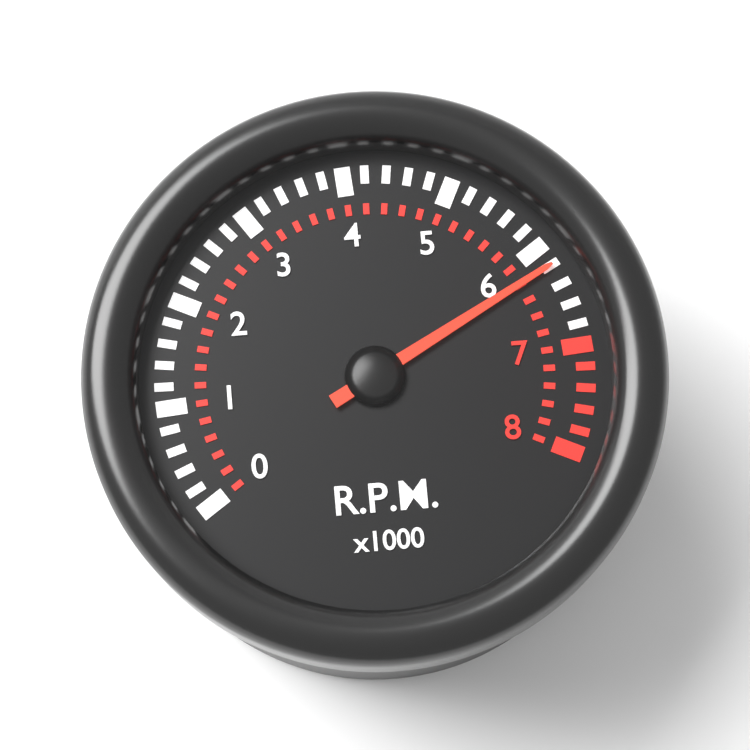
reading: 6.2 x1000 RPM
